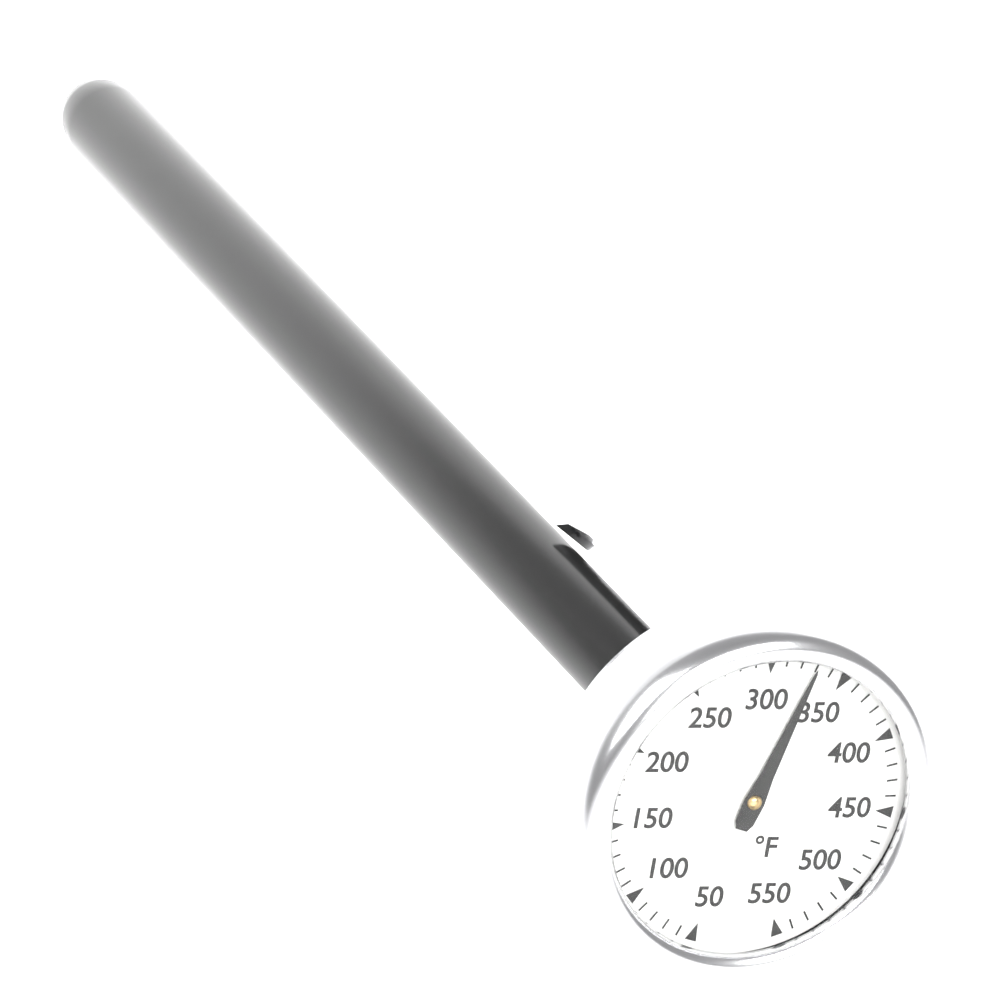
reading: 330 °F
